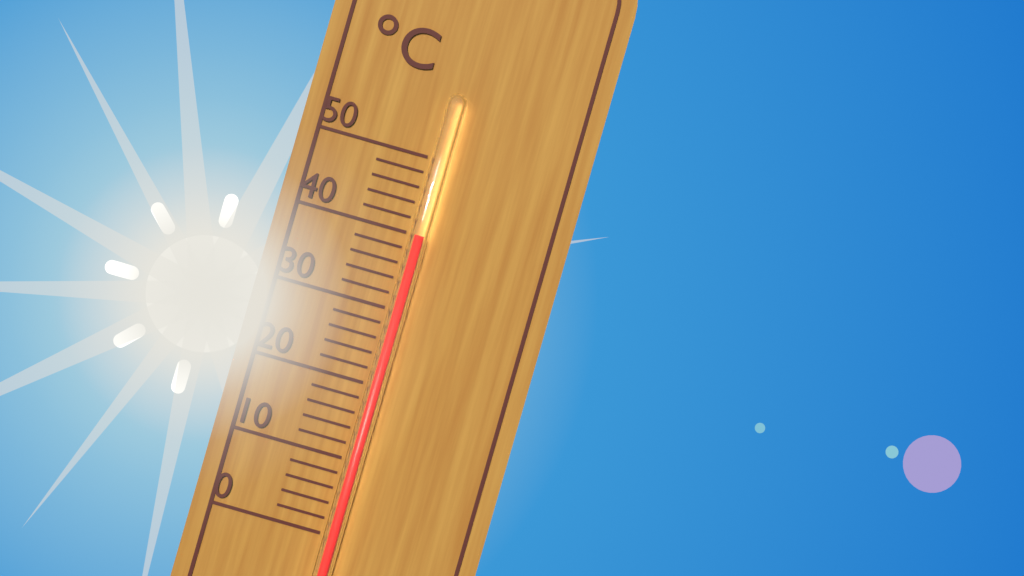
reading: 40 °C
